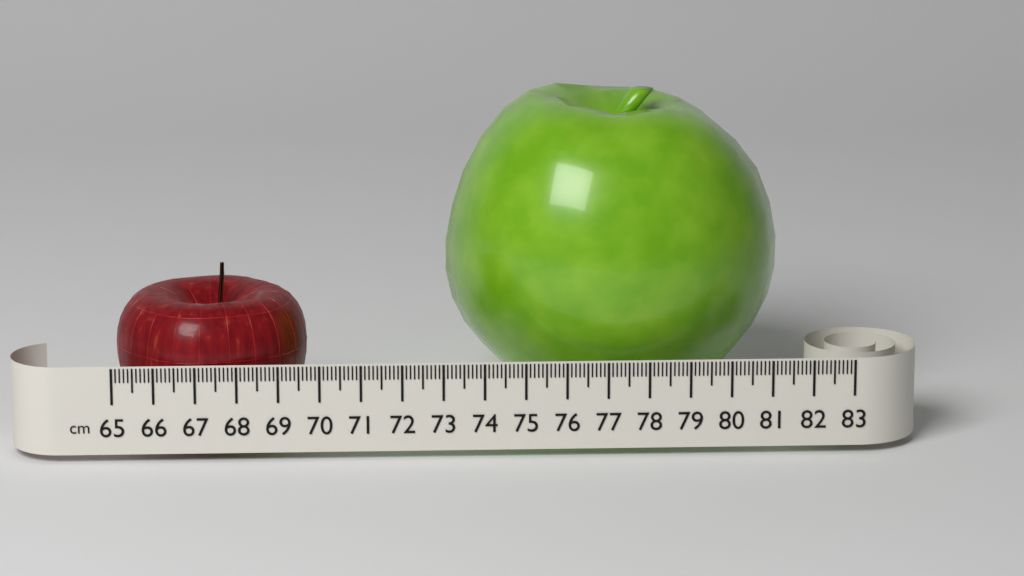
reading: 69.7 cm
